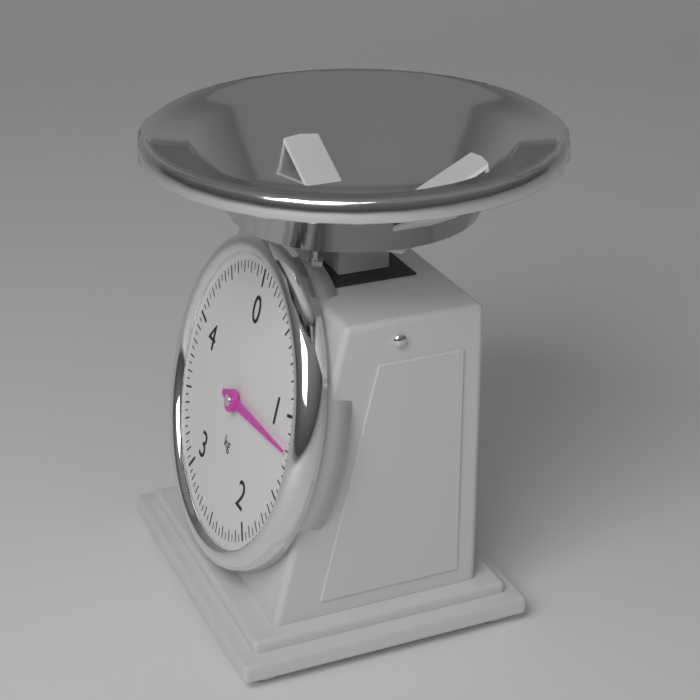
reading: 1.20 kg
